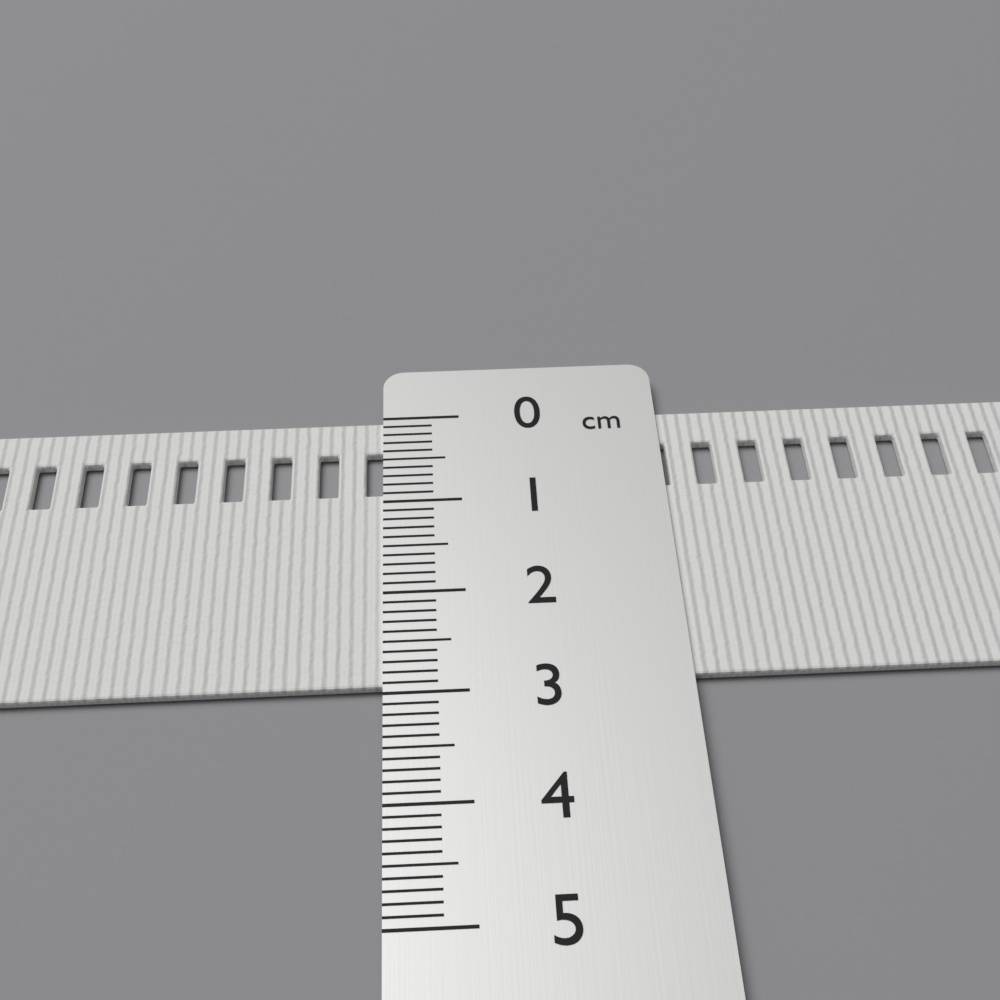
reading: 2.9 cm
